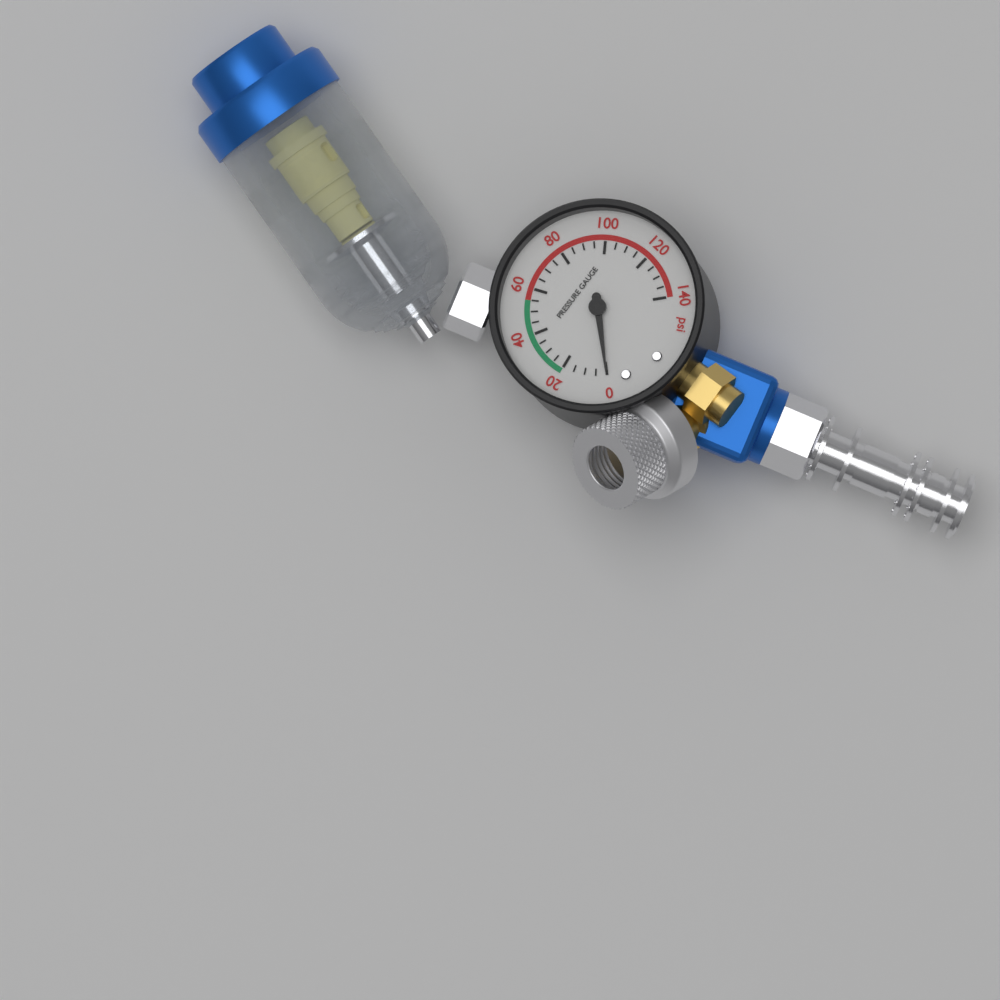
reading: 0 psi
